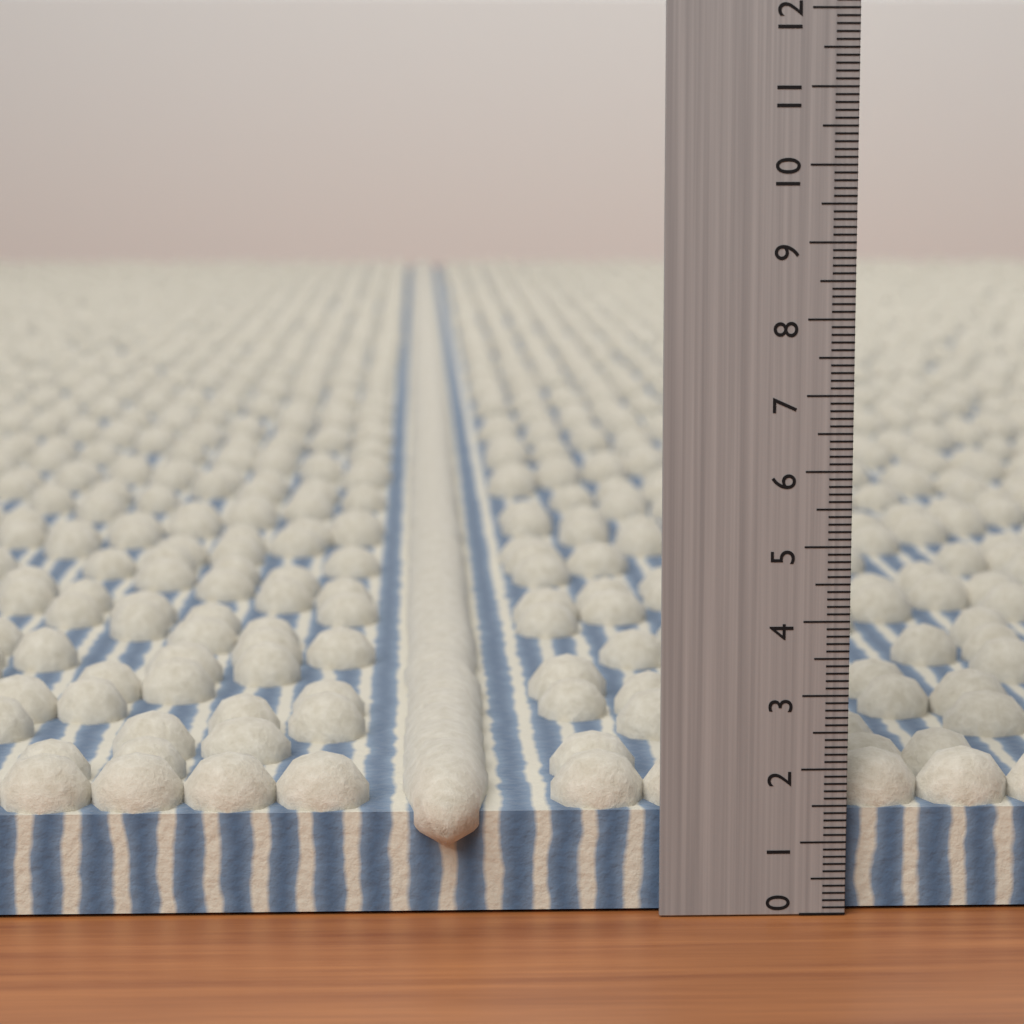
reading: 2.1 (no unit)
